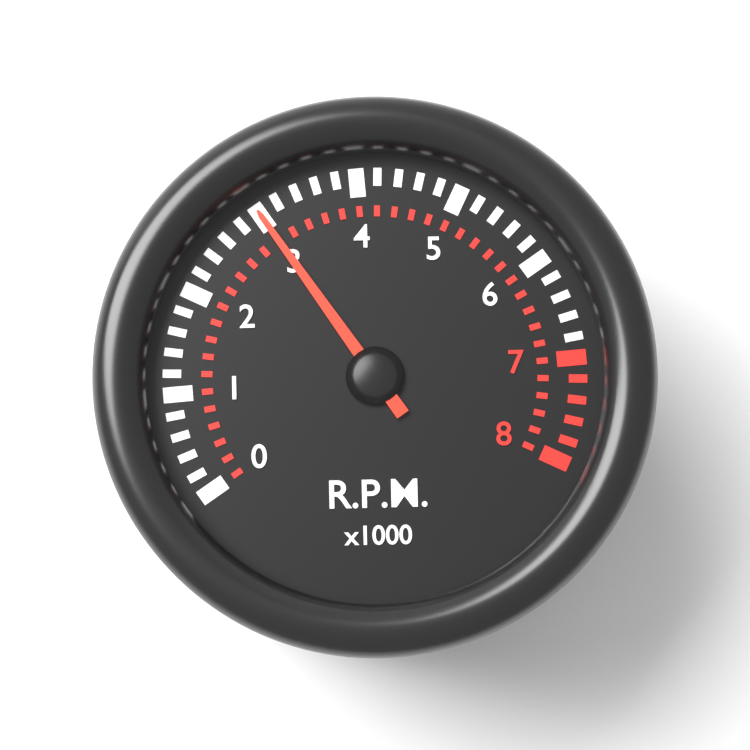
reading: 3.0 x1000 RPM
